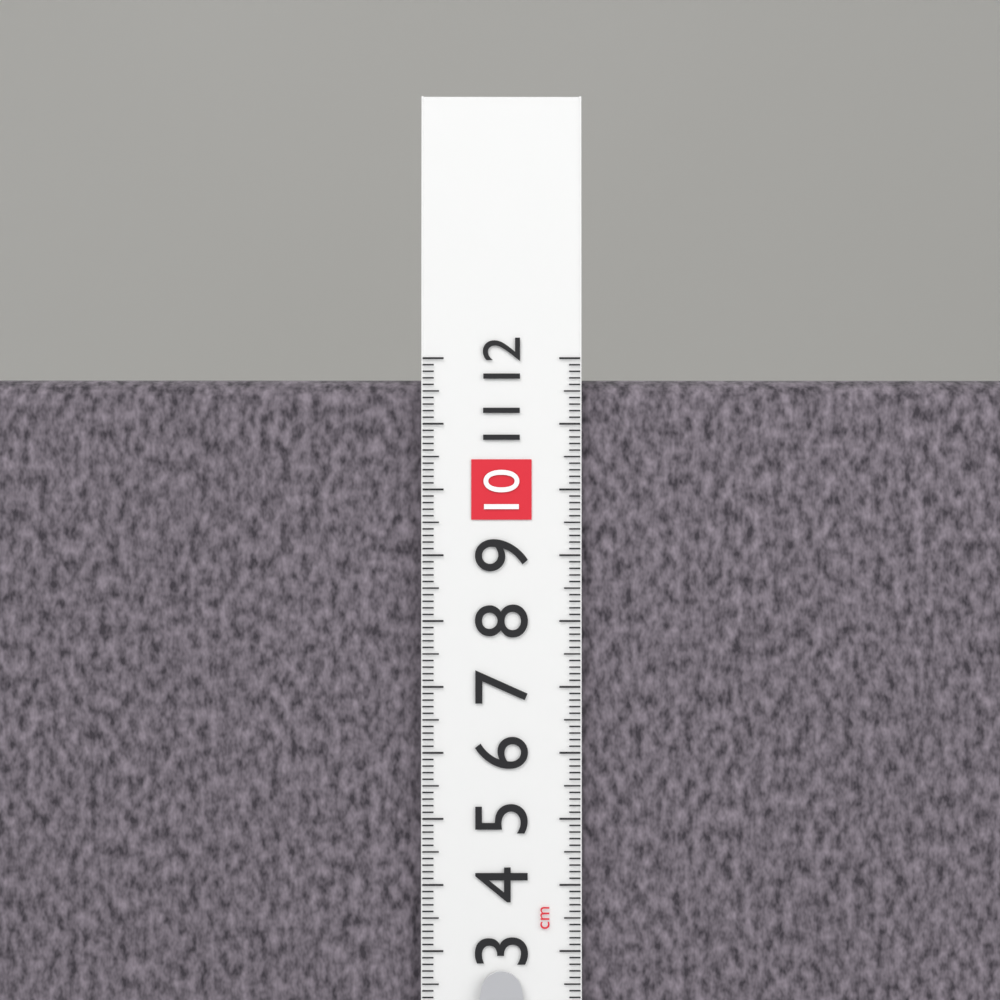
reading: 11.7 cm
